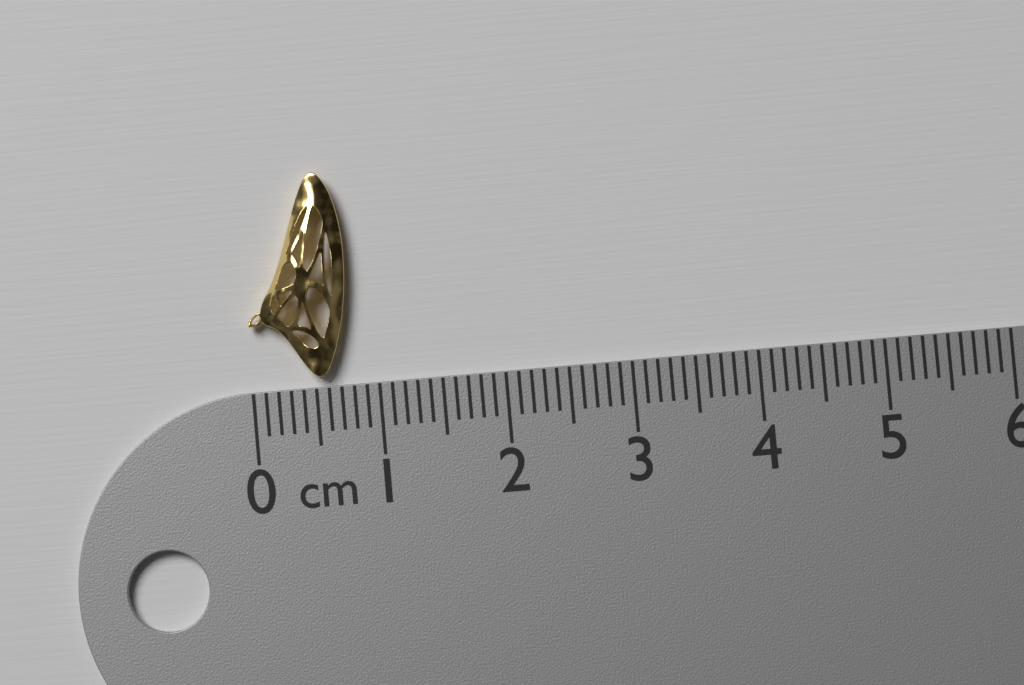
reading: 0.8 cm
